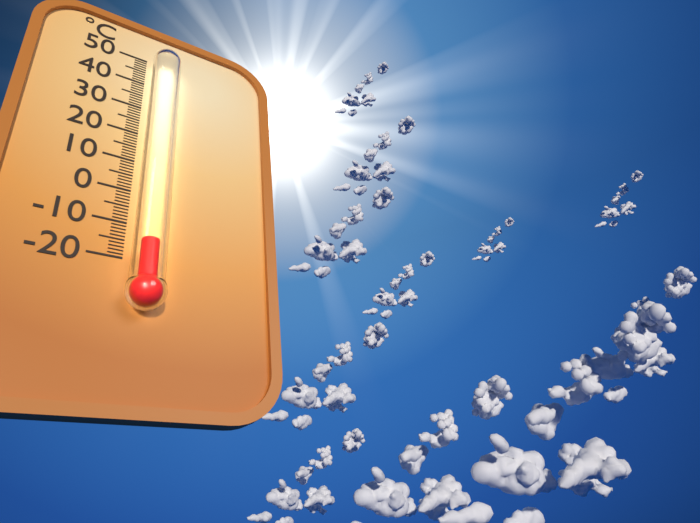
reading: -17 °C
